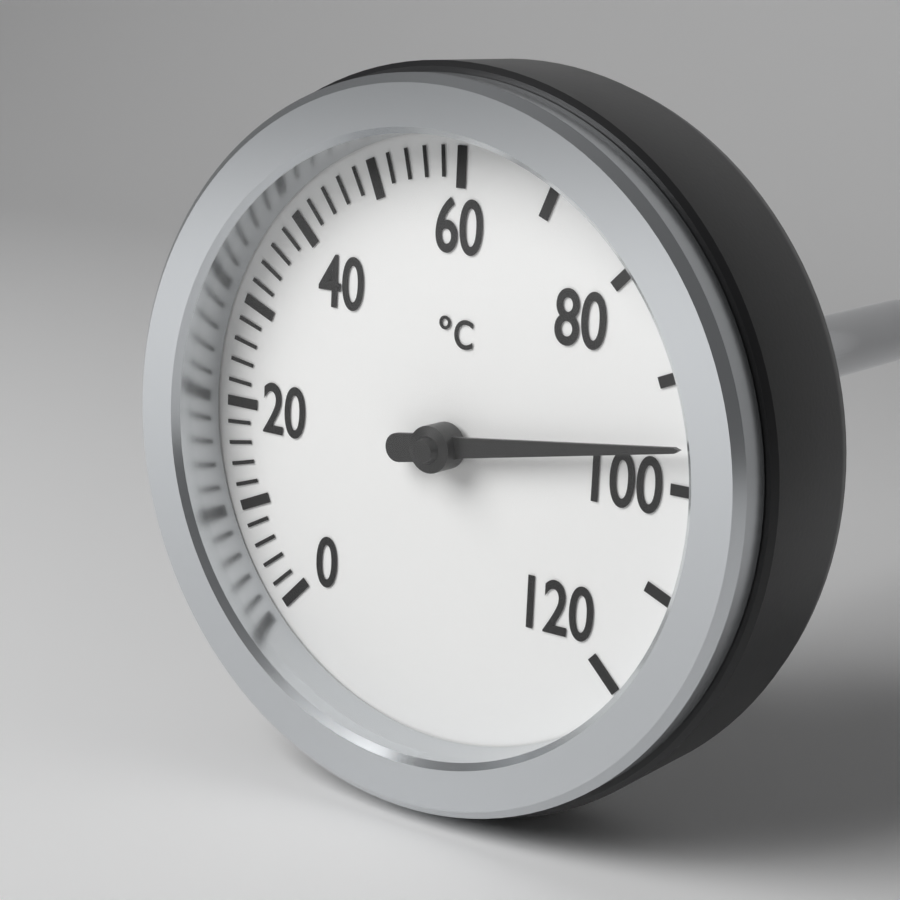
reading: 96 °C
